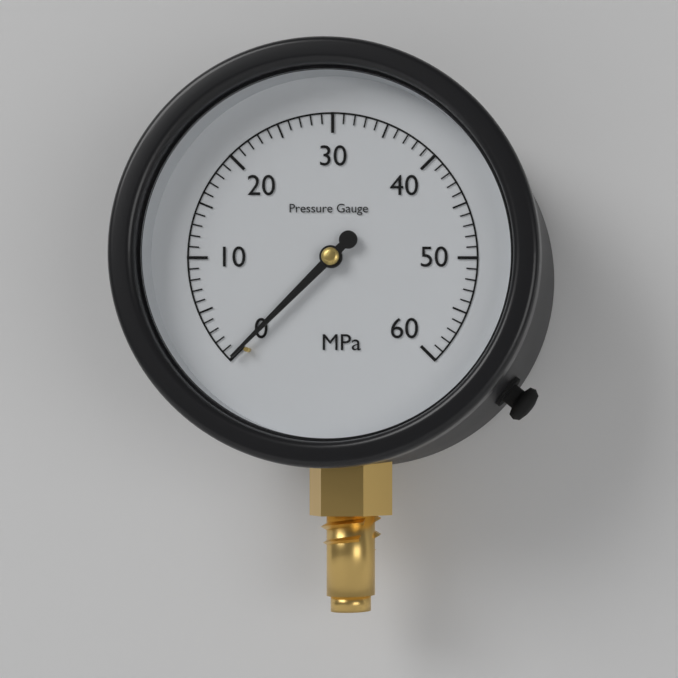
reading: 0 MPa
